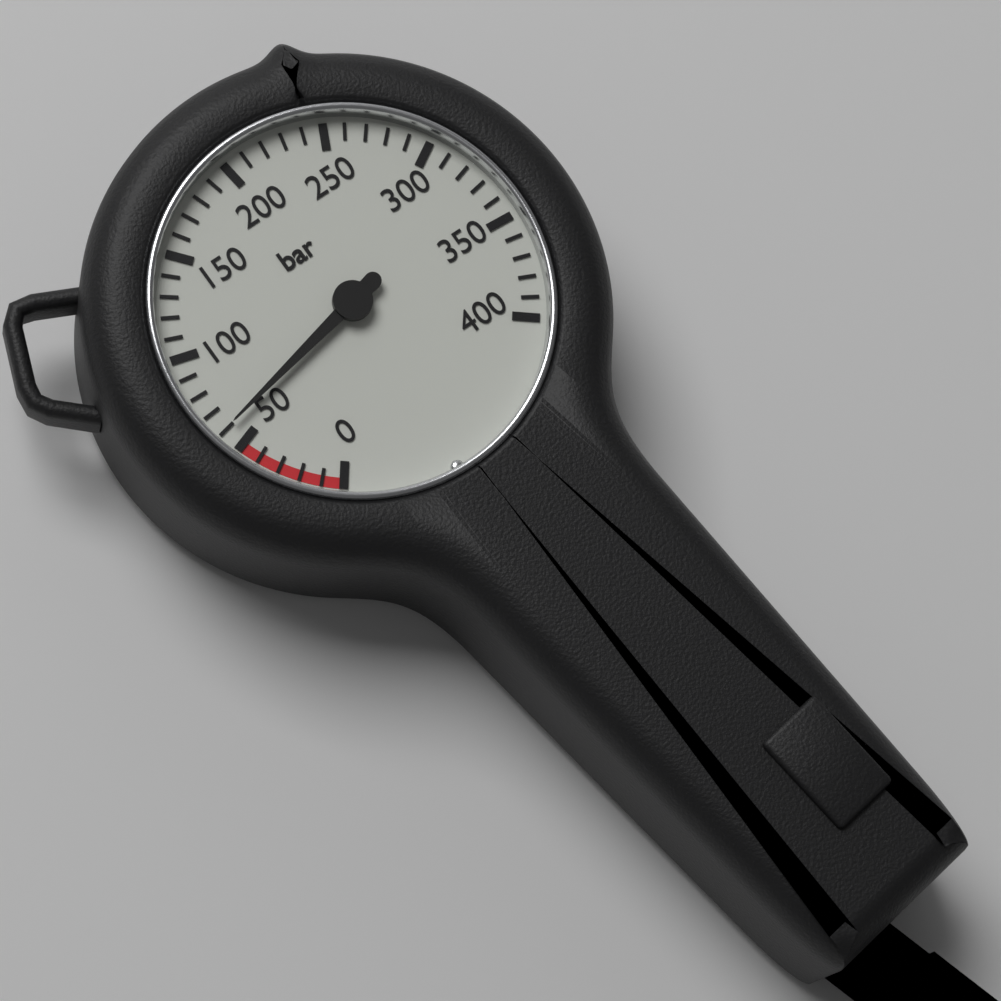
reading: 60 bar
